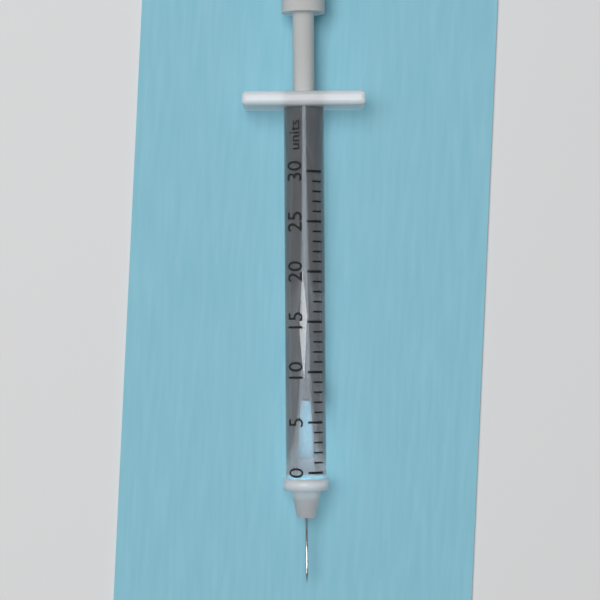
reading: 7 units
